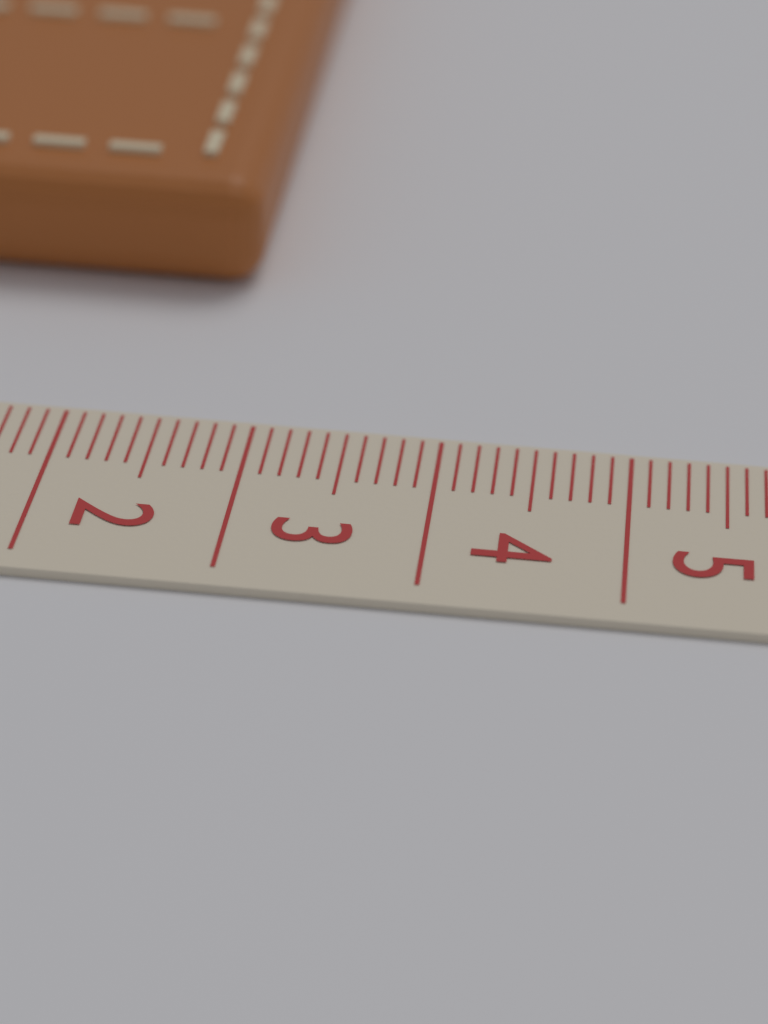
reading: 2.8 cm
